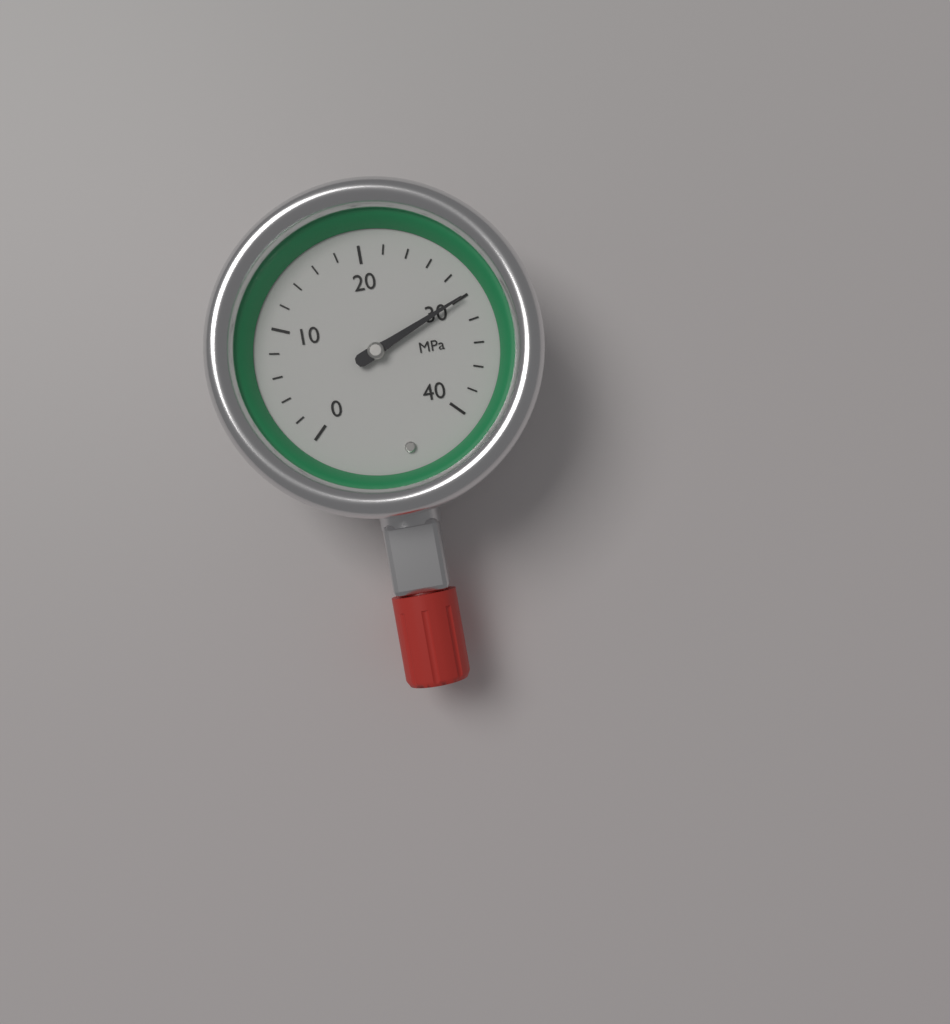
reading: 30 MPa
